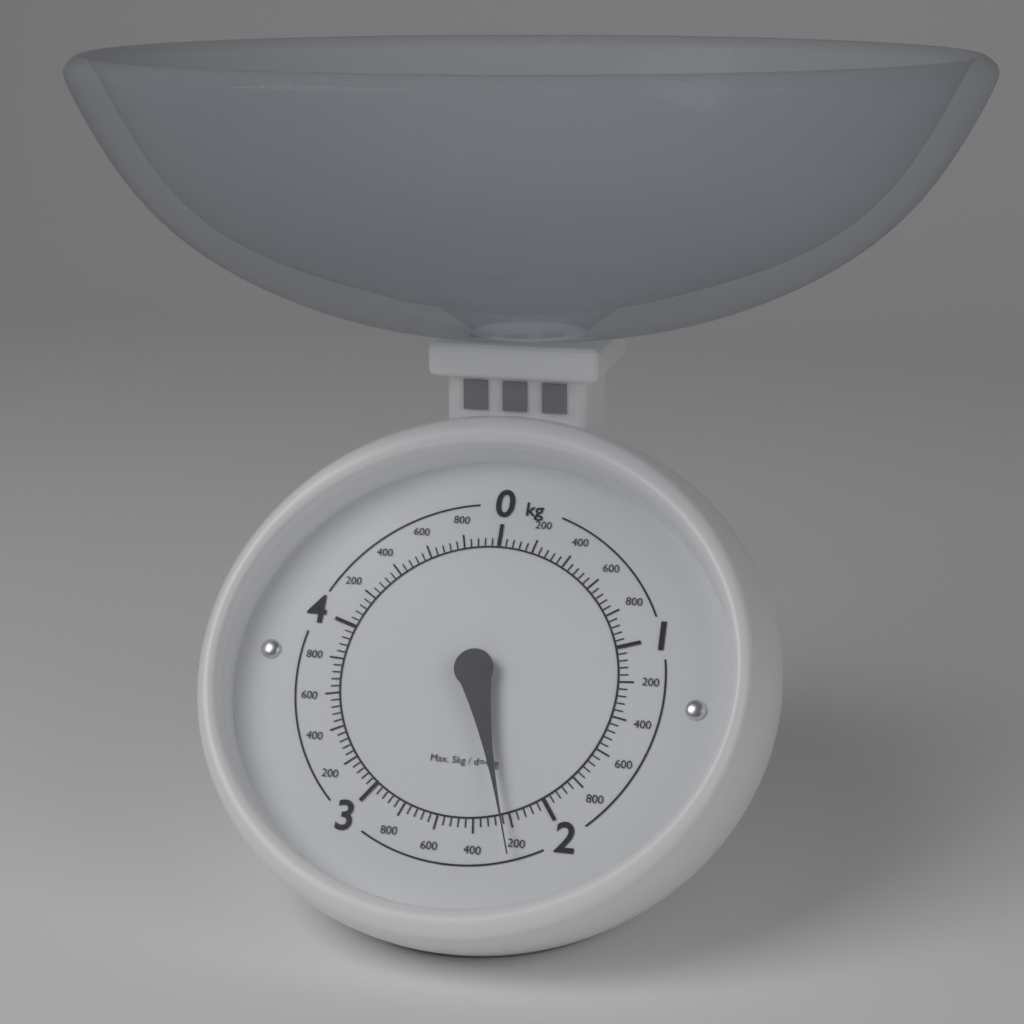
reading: 2.24 kg
